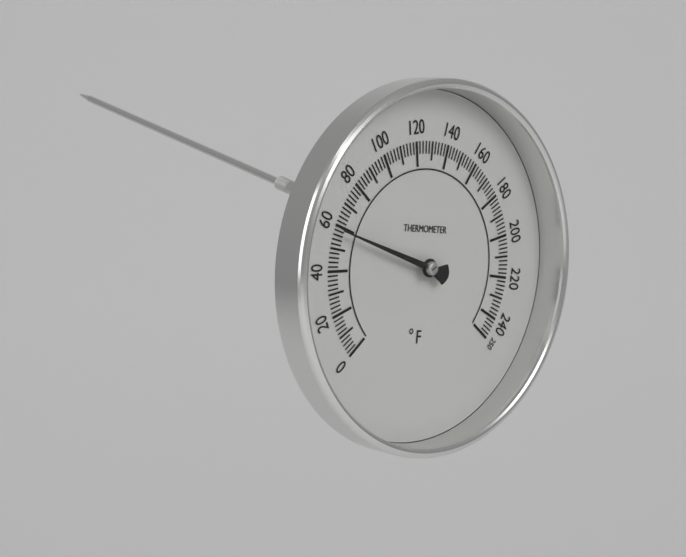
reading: 58 °F
